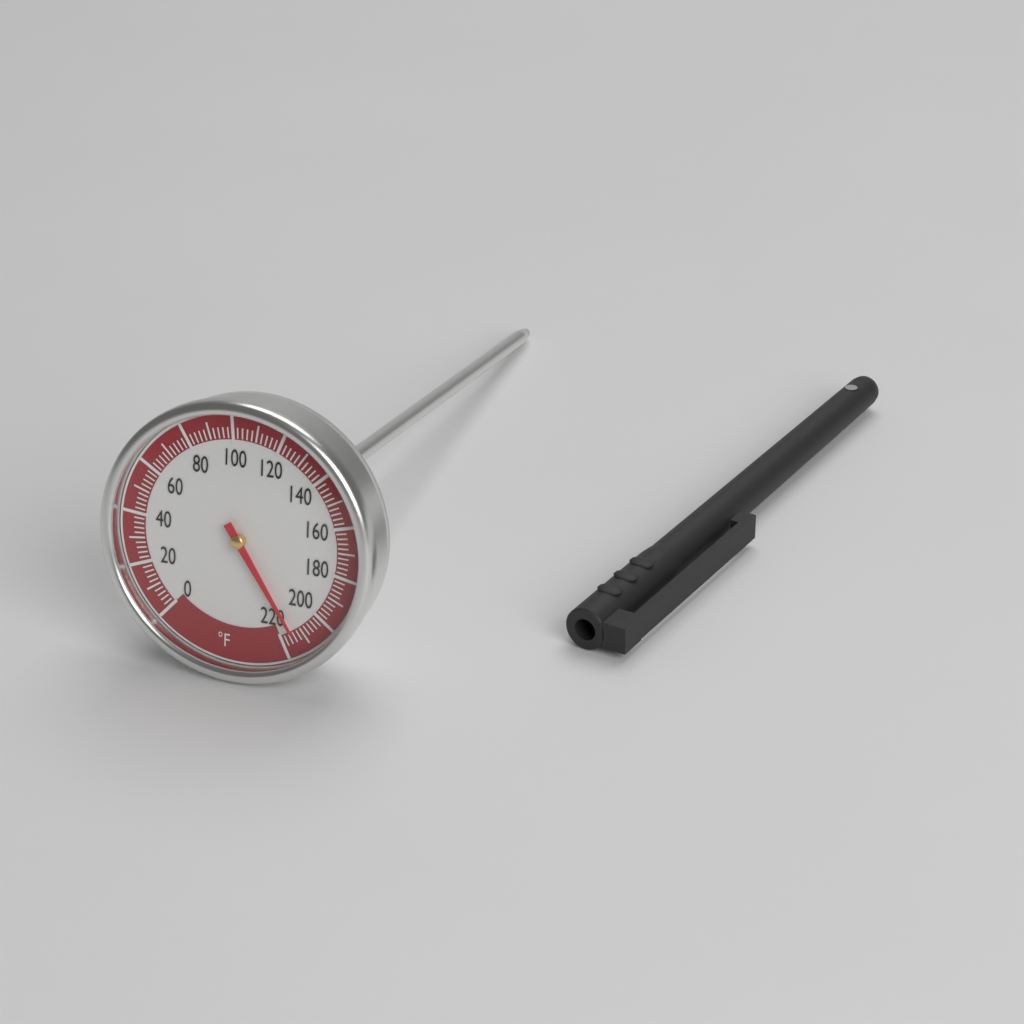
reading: 214 °F
